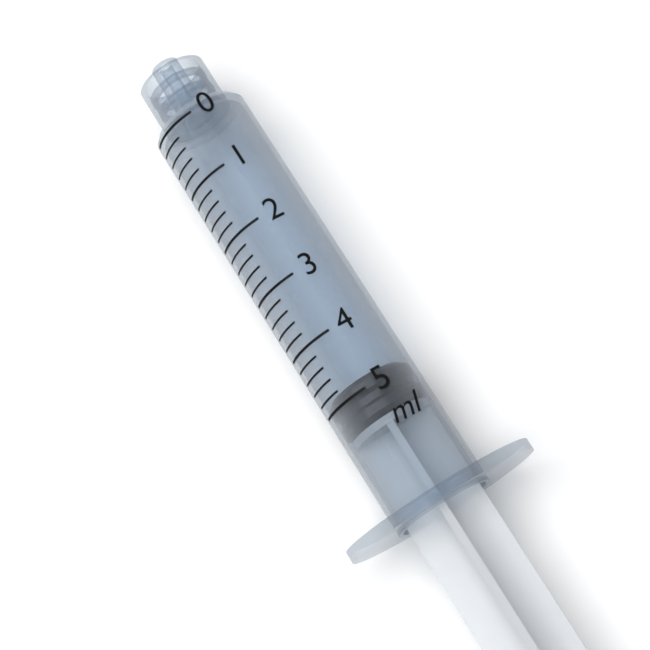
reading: 4.8 ml
